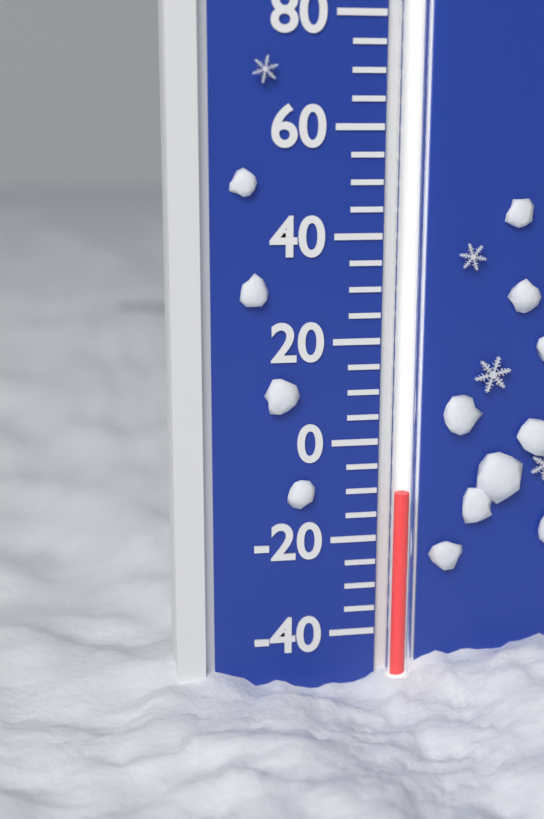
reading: -10 °F
